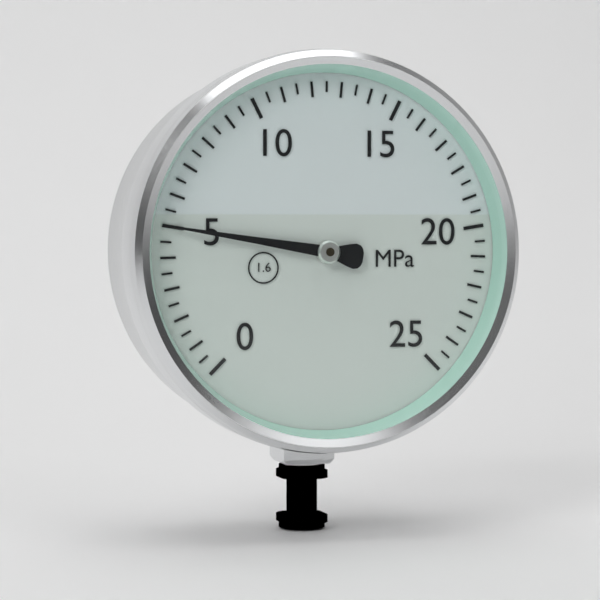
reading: 5.0 MPa
